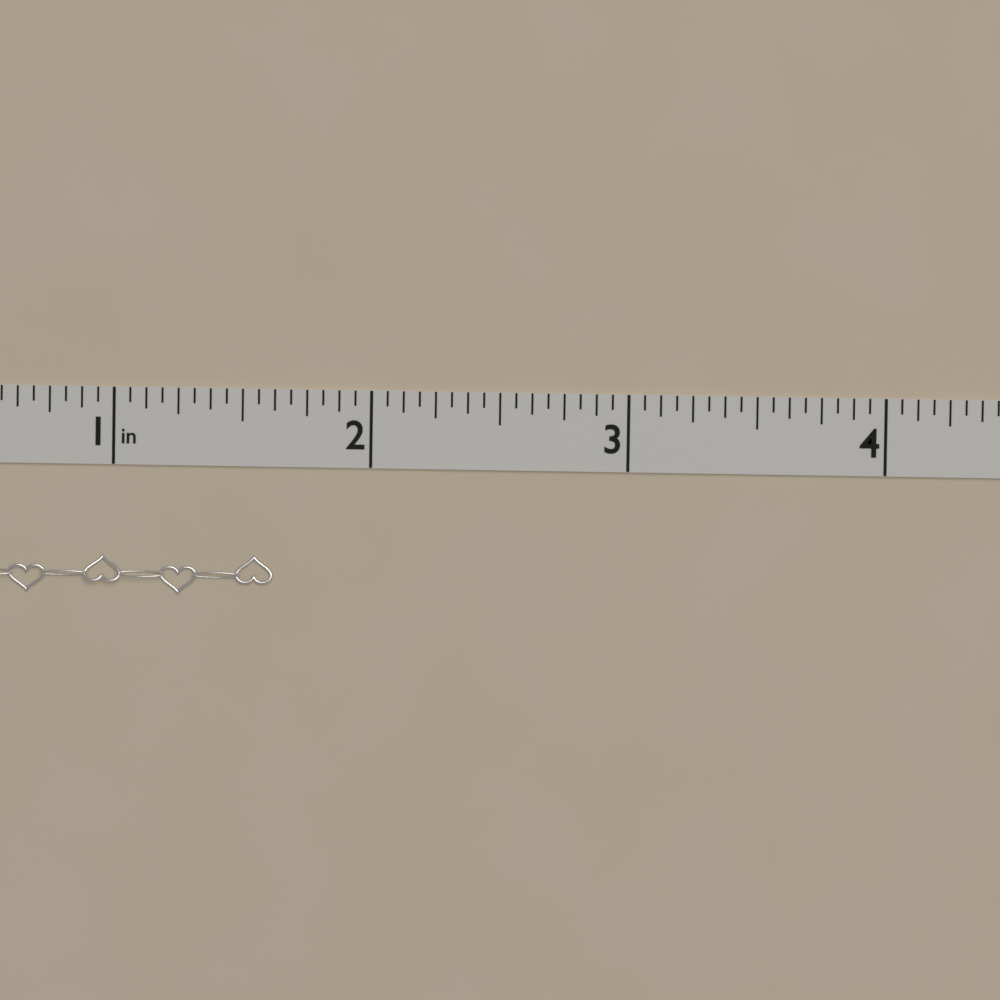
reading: 1.6250 in
